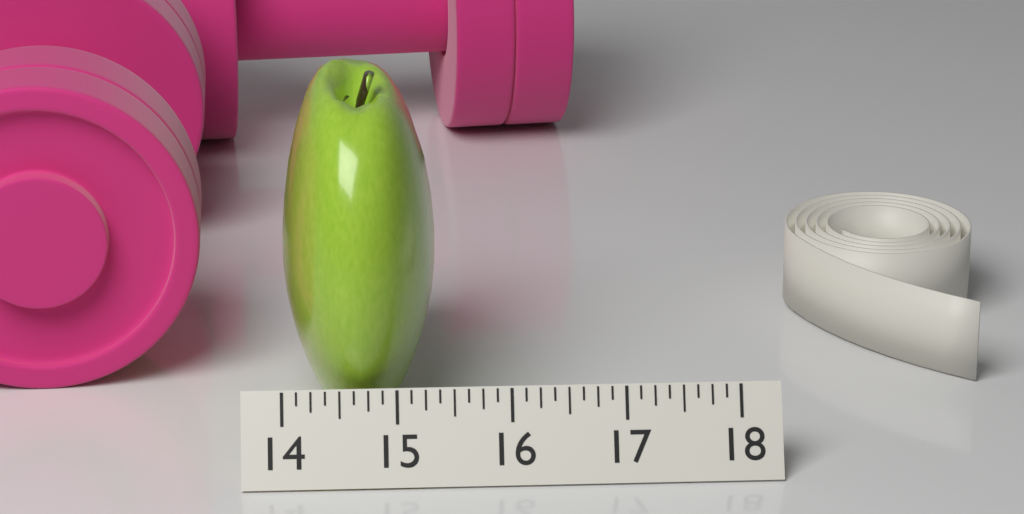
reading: 15.375 (no unit)
